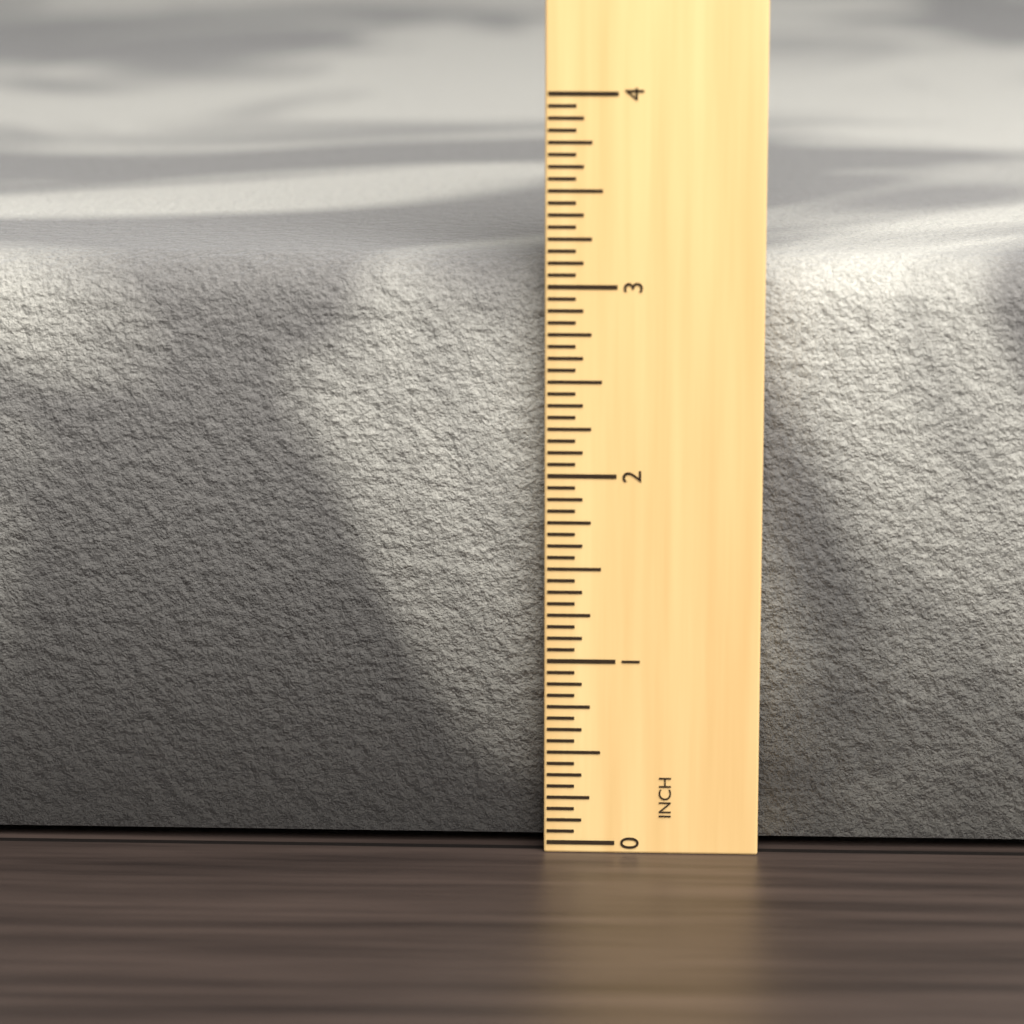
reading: 3.1250 in
